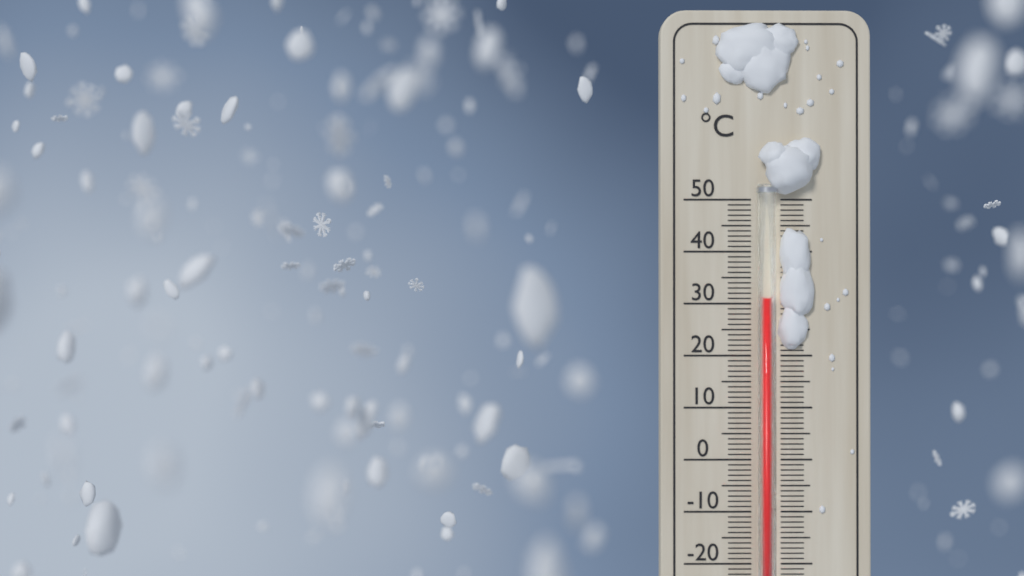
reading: 31 °C
